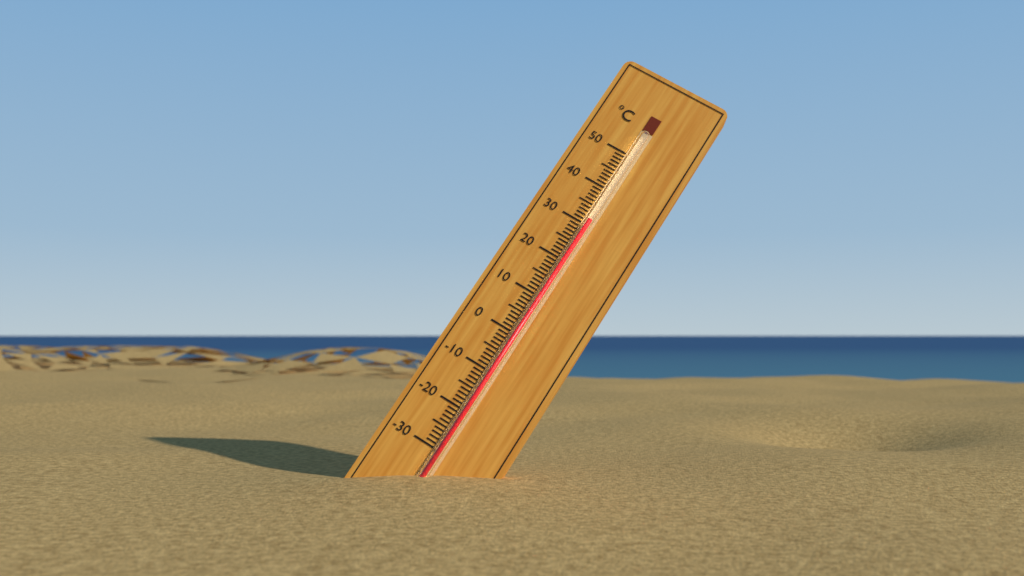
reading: 31 °C
